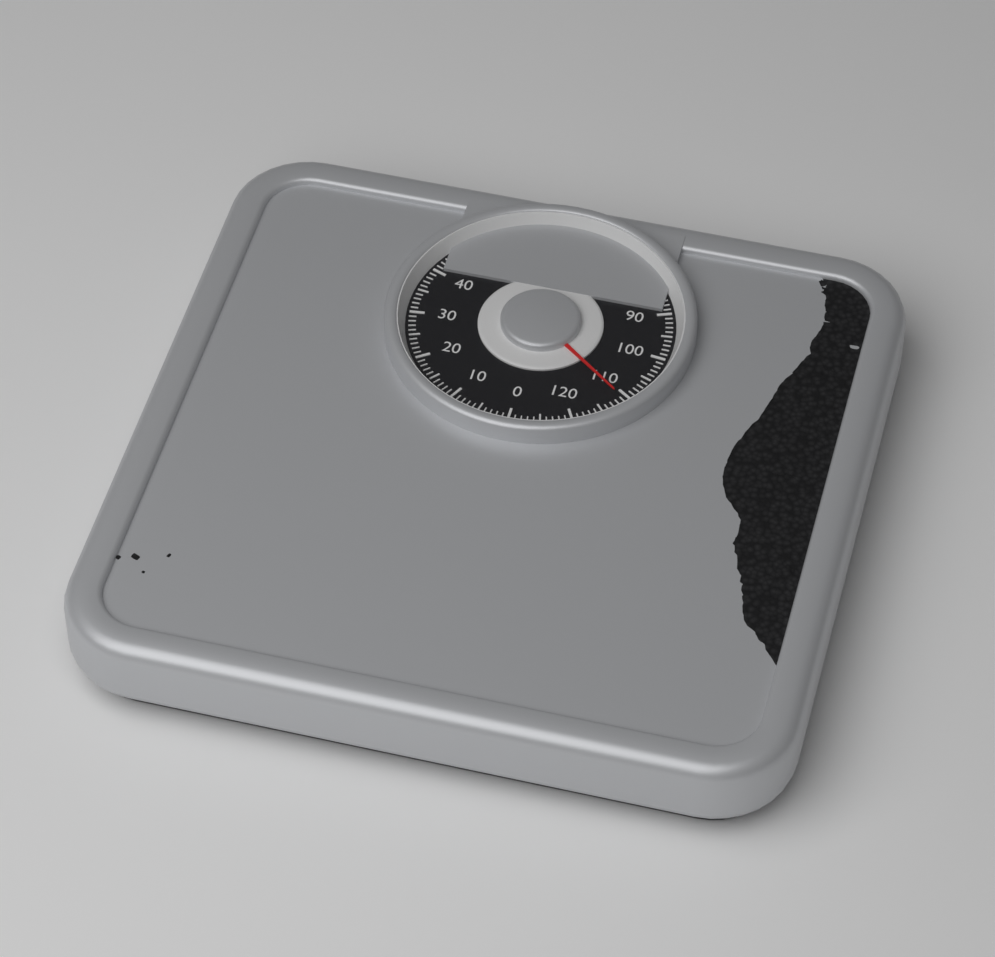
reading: 111 kg
